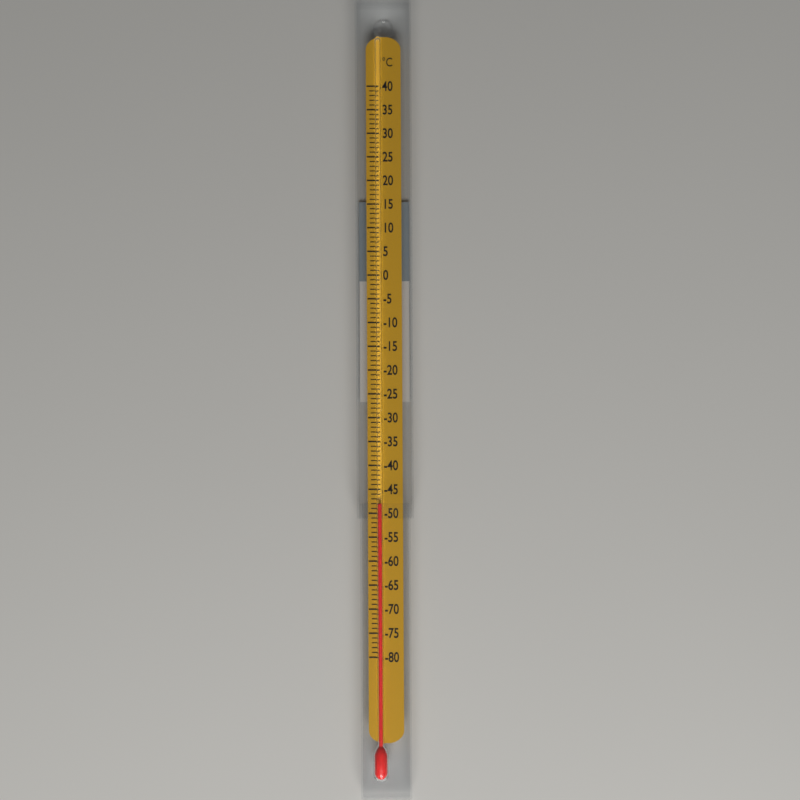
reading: -48 °C
